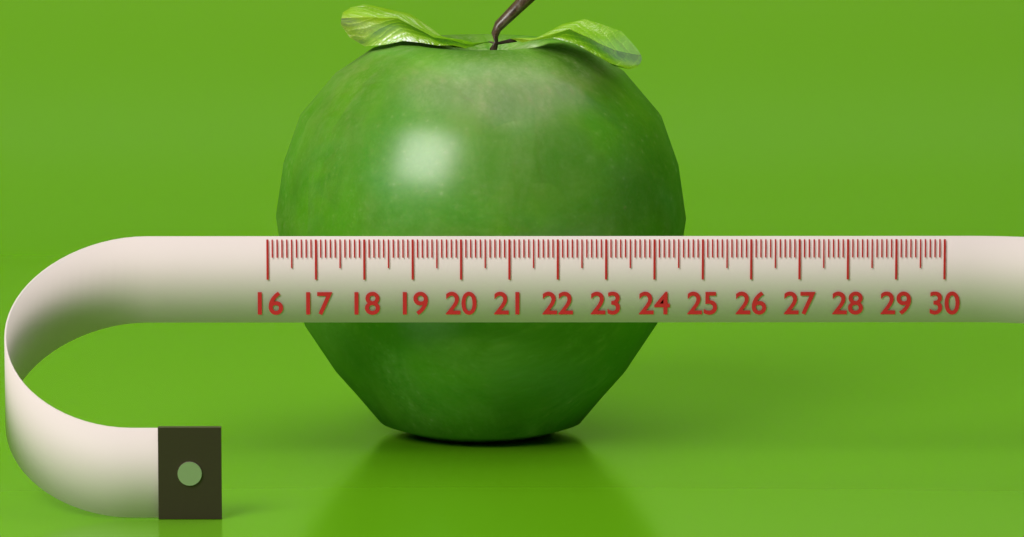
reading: 24.8 (no unit)
